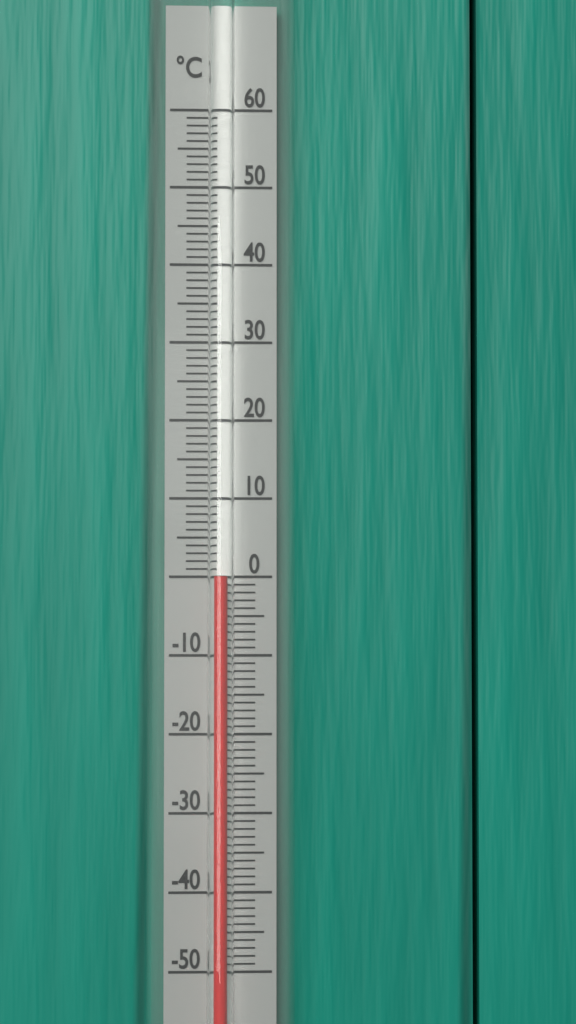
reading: 0 °C
